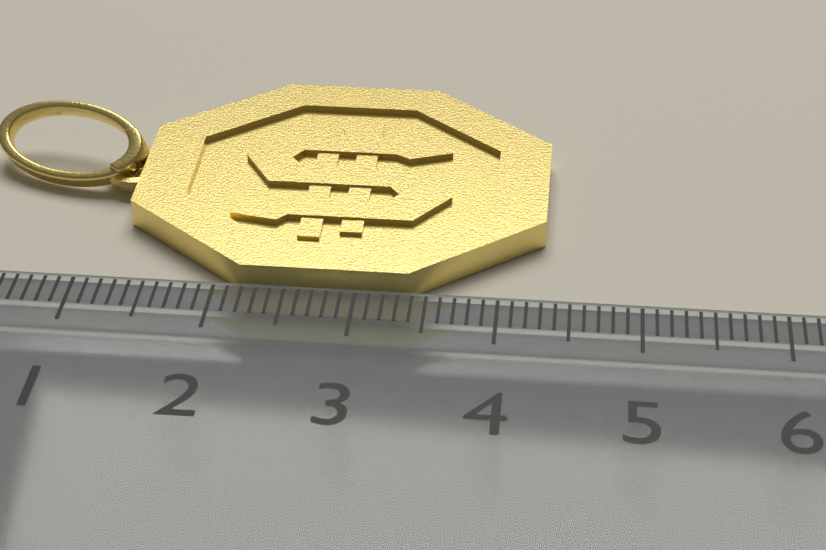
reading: 4.3 cm
